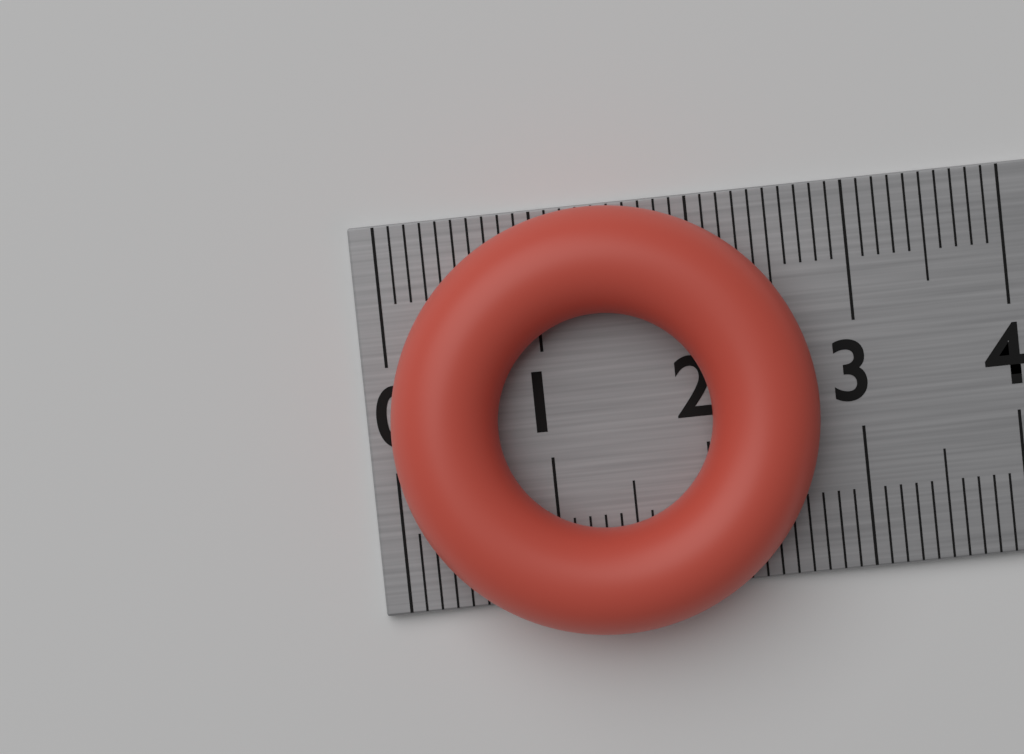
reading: 2.7 cm
